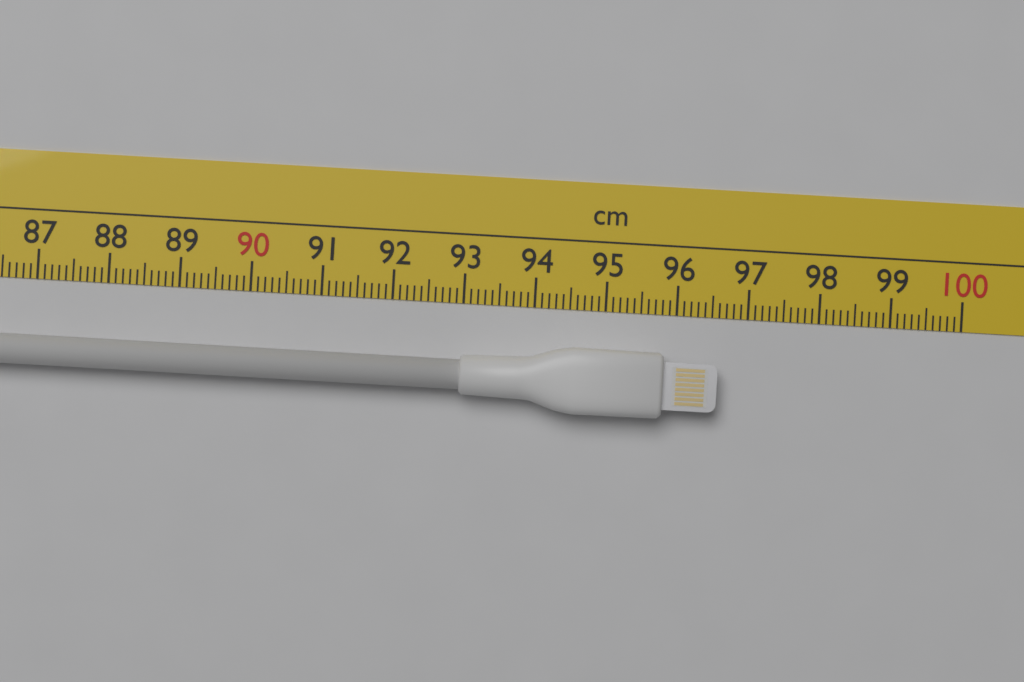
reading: 96.6 cm
